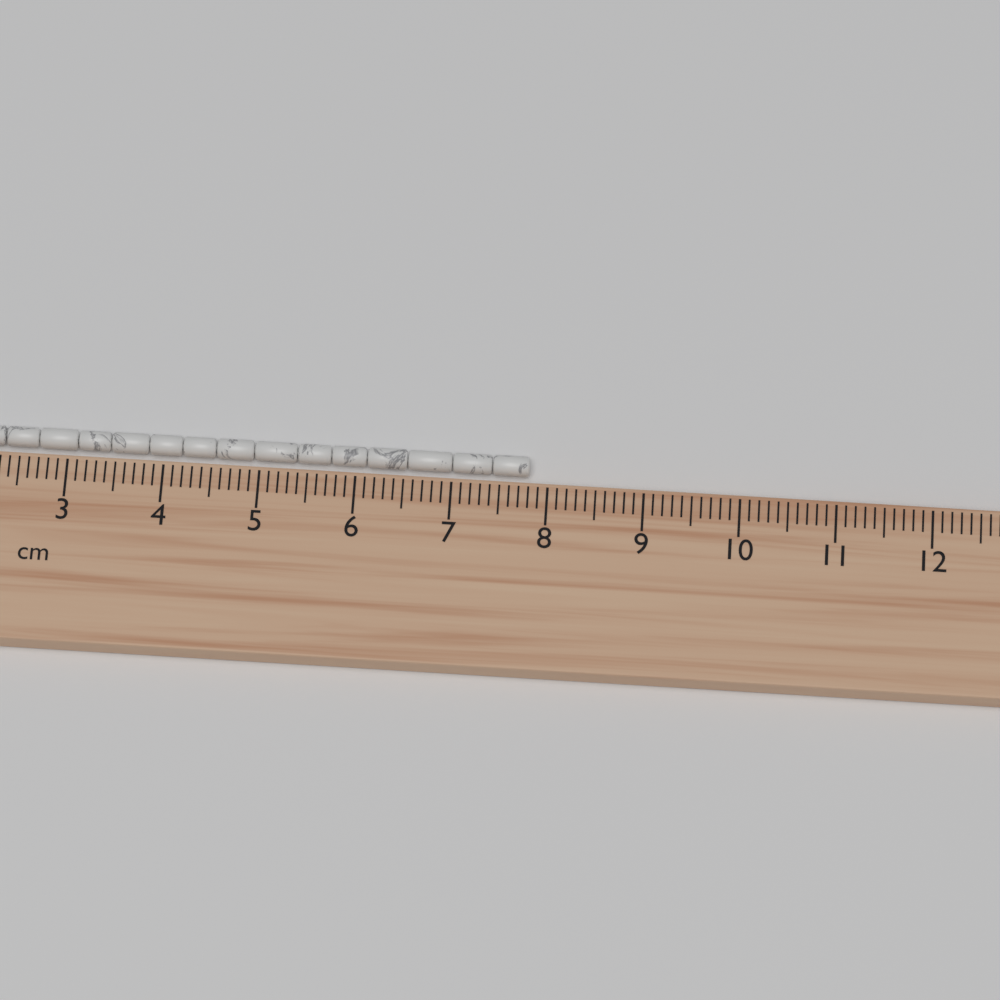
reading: 7.8 cm
